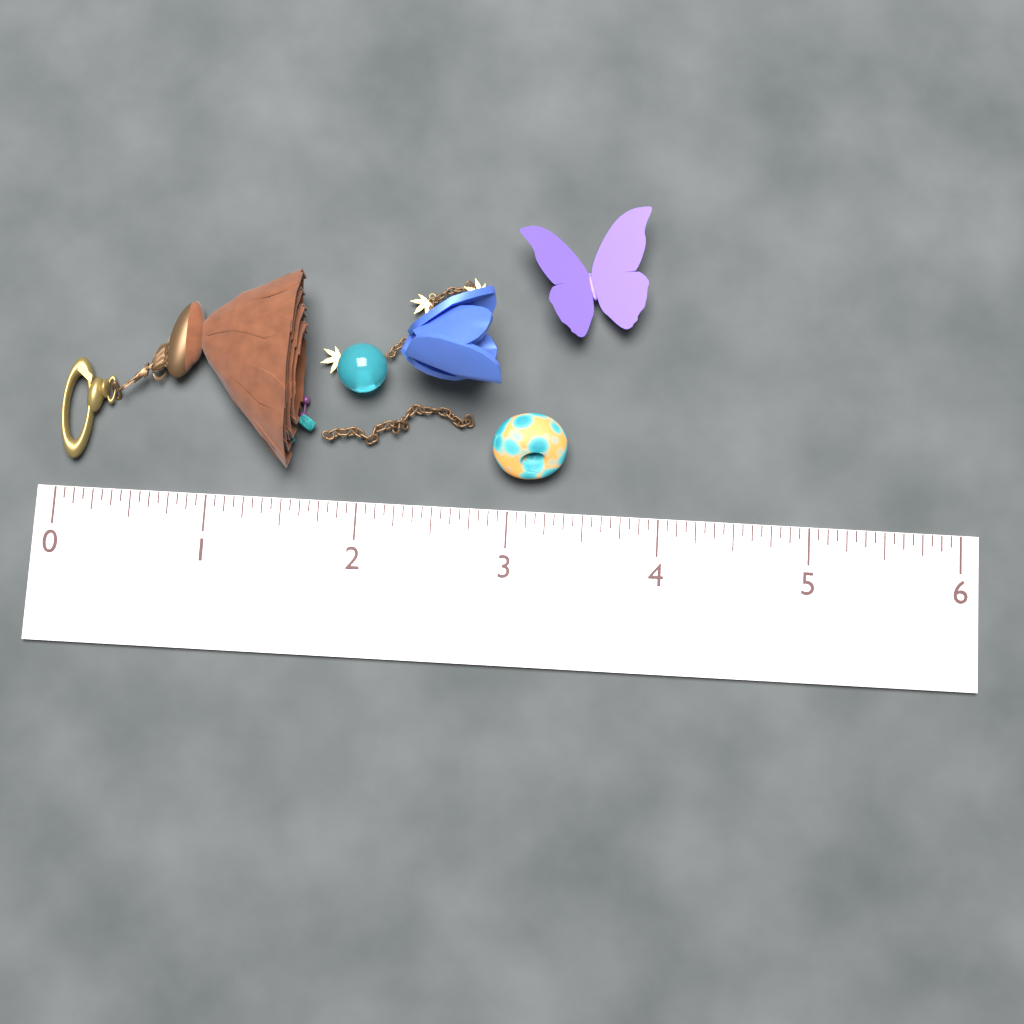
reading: 1.6250 (no unit)
